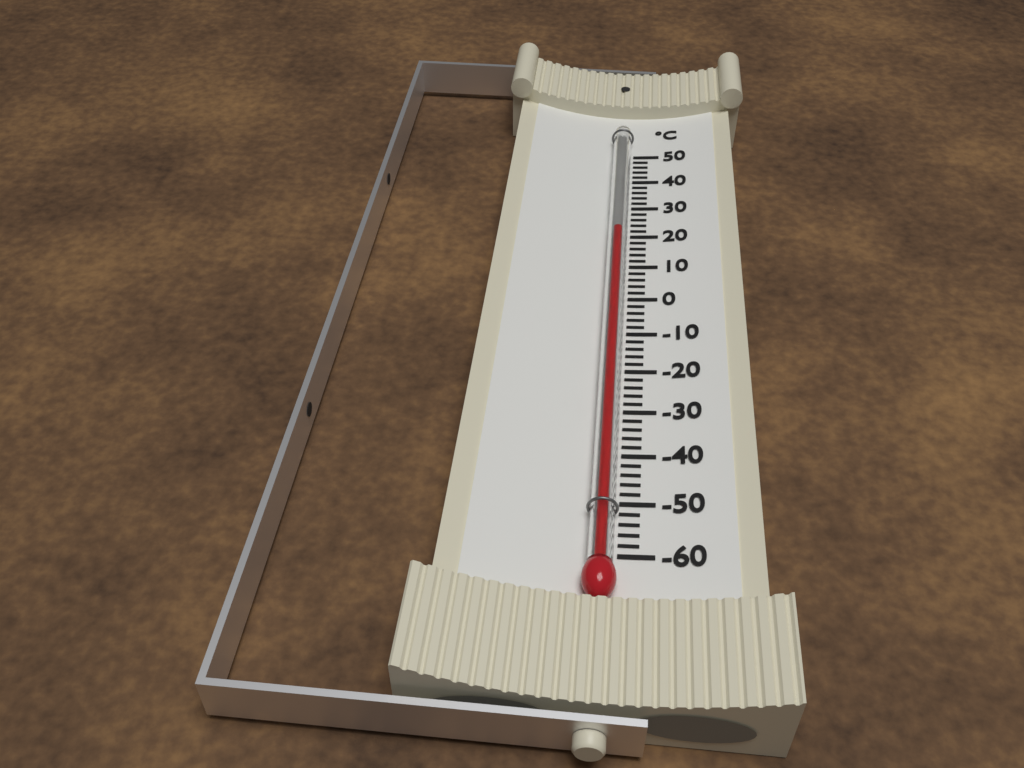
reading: 20 °C
